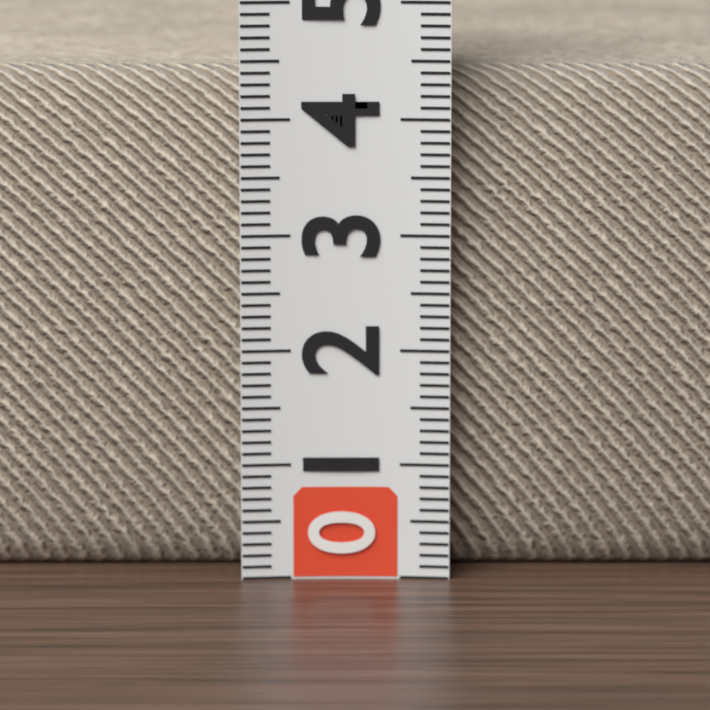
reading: 4.4 (no unit)
